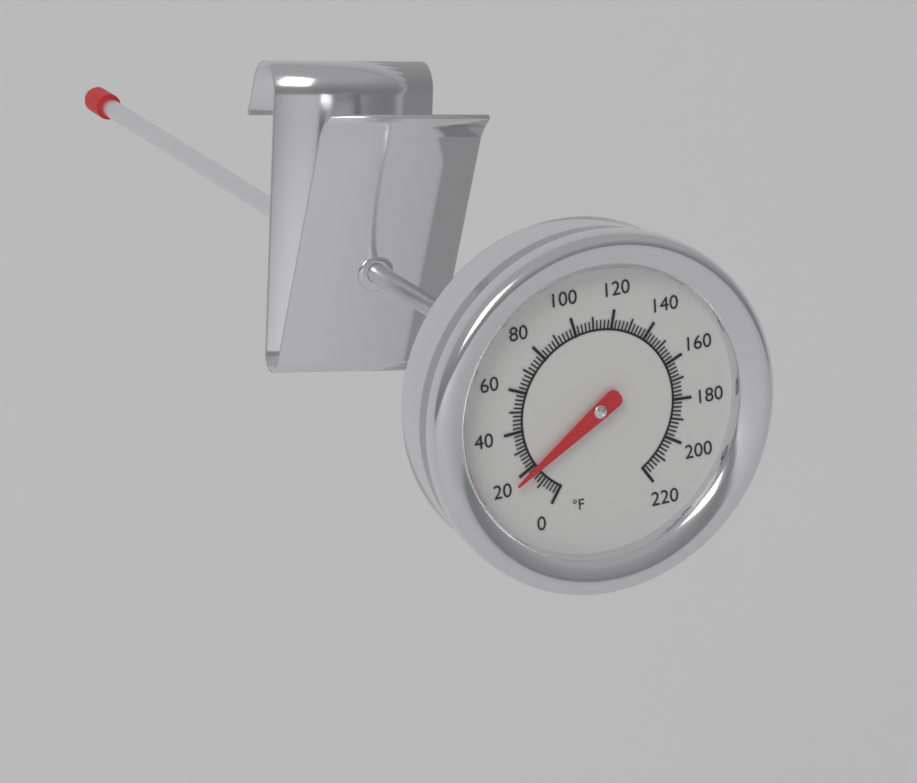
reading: 18 °F
